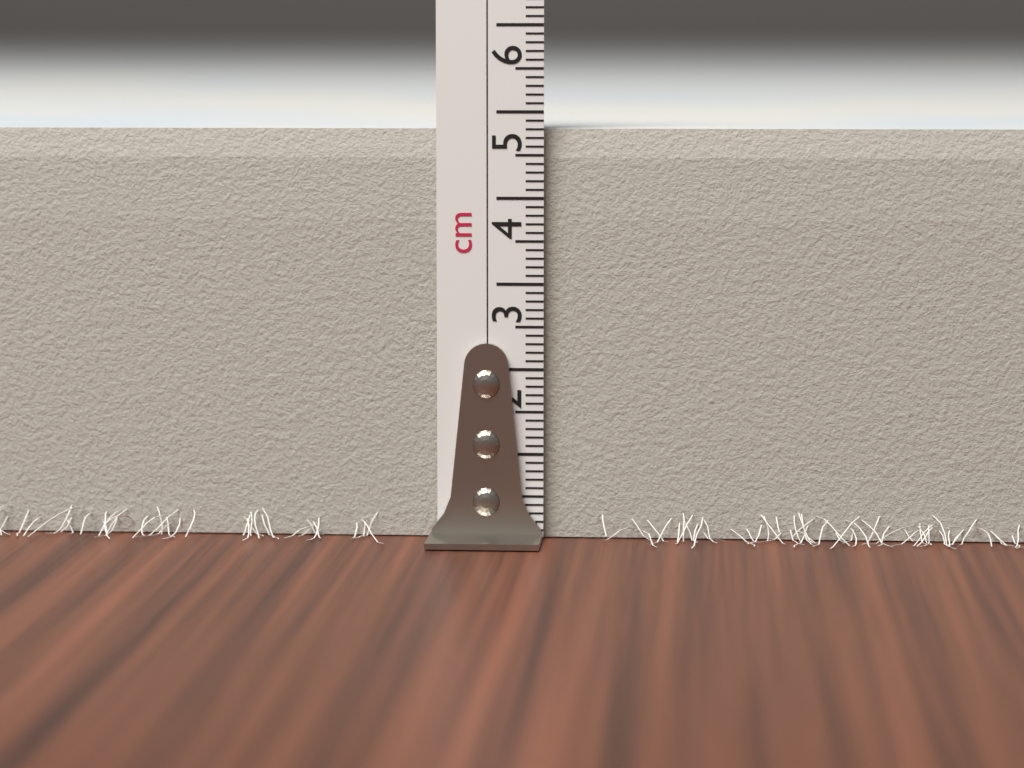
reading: 4.8 cm
